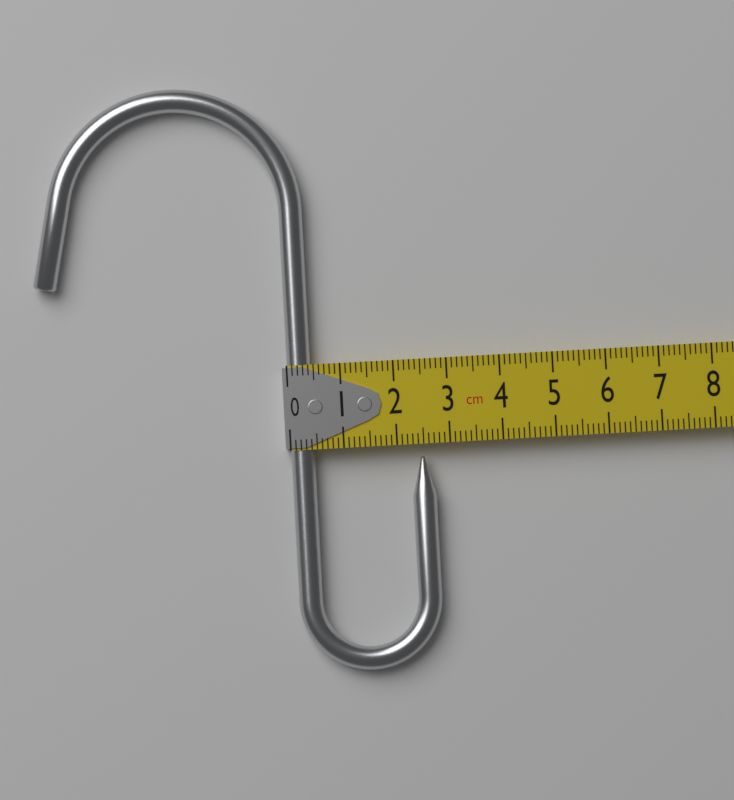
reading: 2.7 cm
